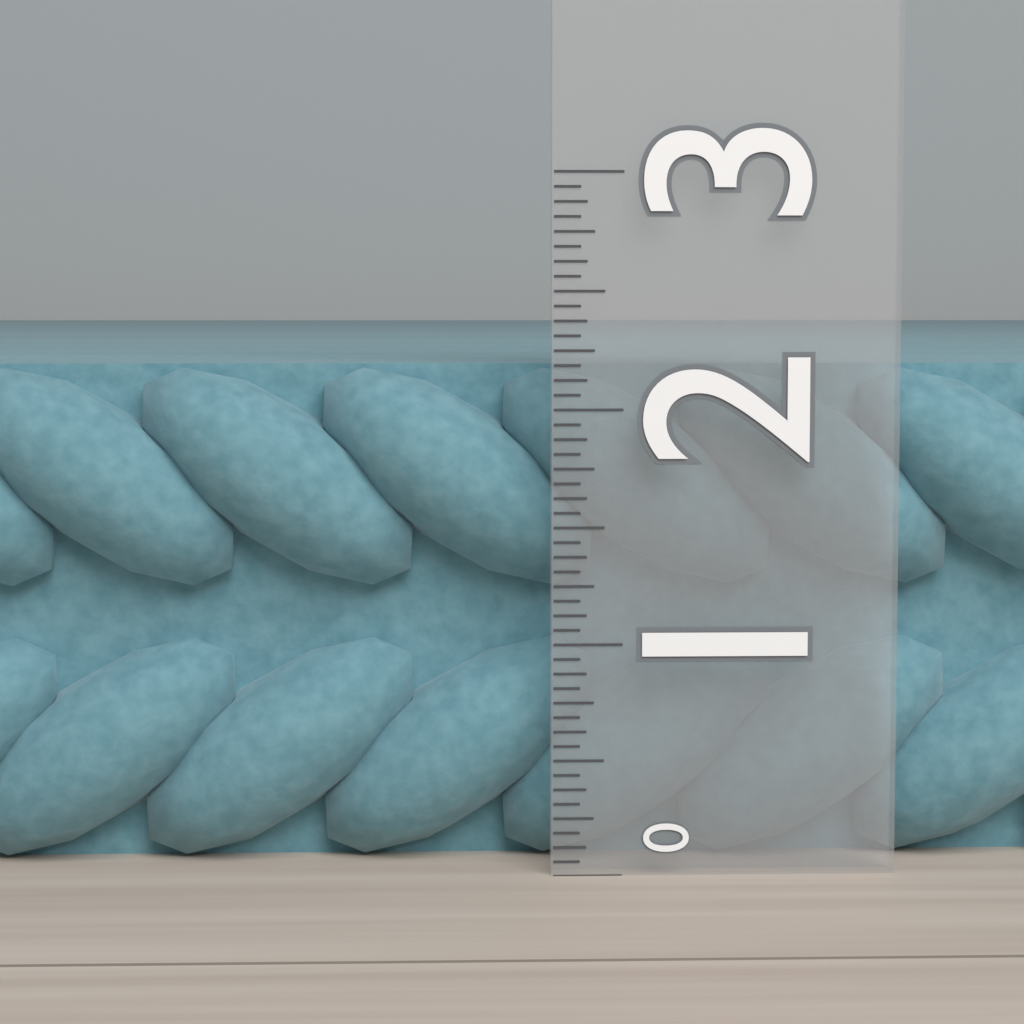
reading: 2.1875 (no unit)
